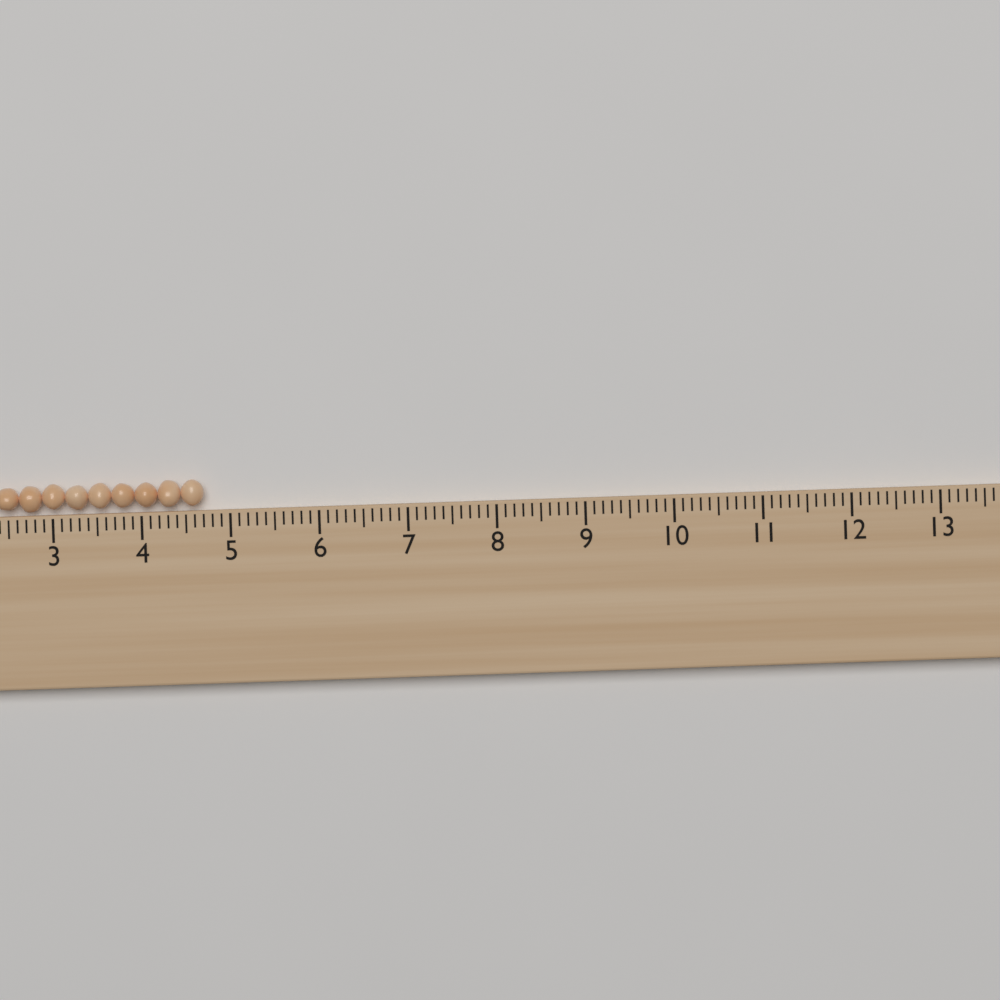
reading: 4.7 (no unit)
